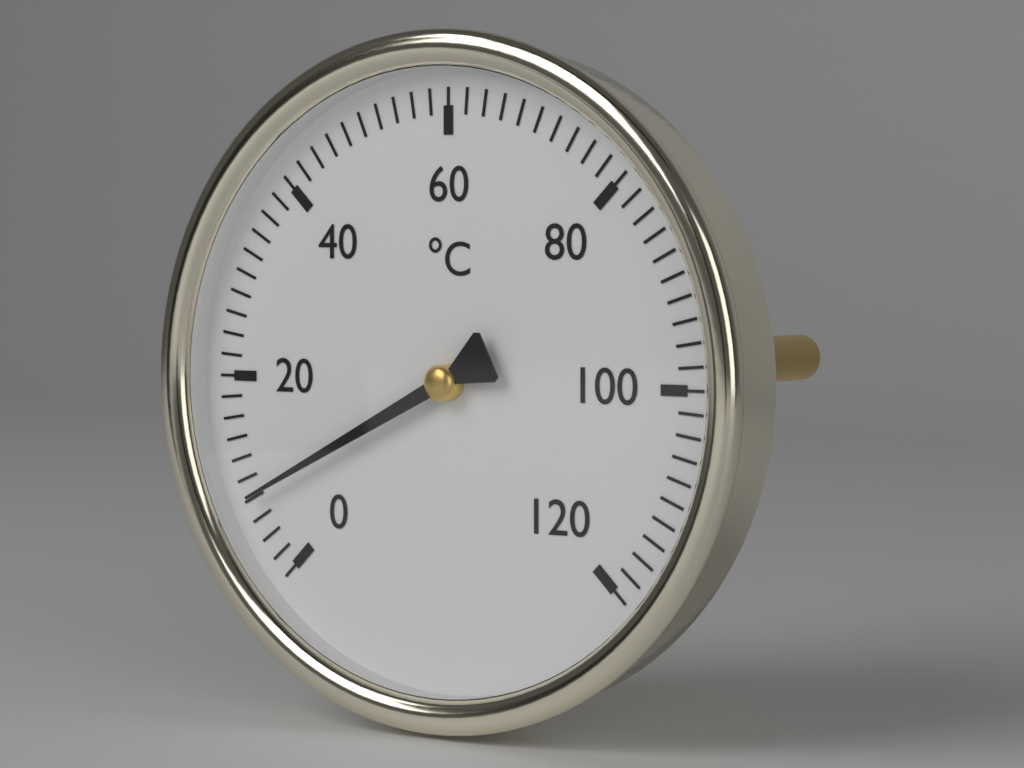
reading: 8 °C
